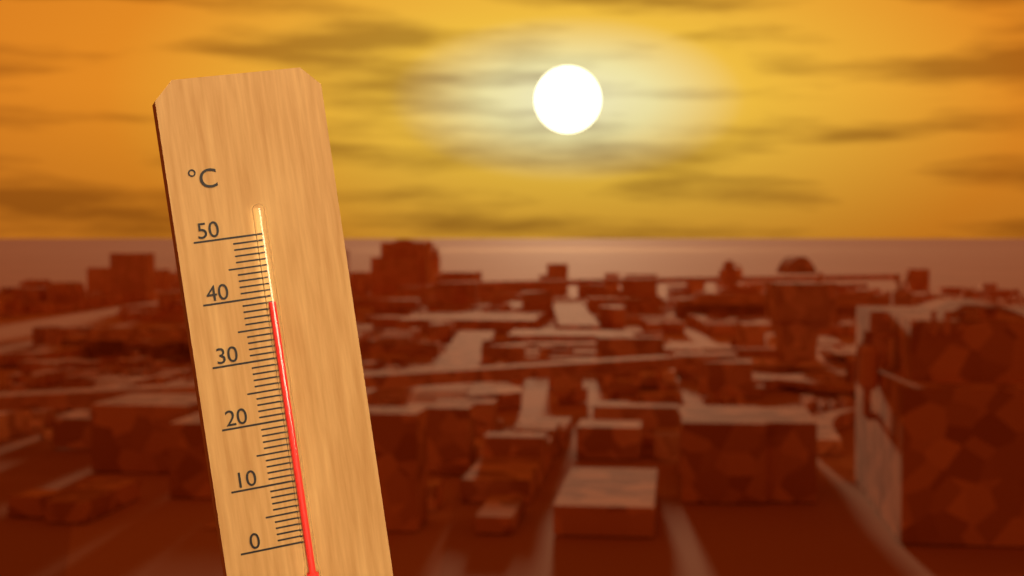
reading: 39 °C
